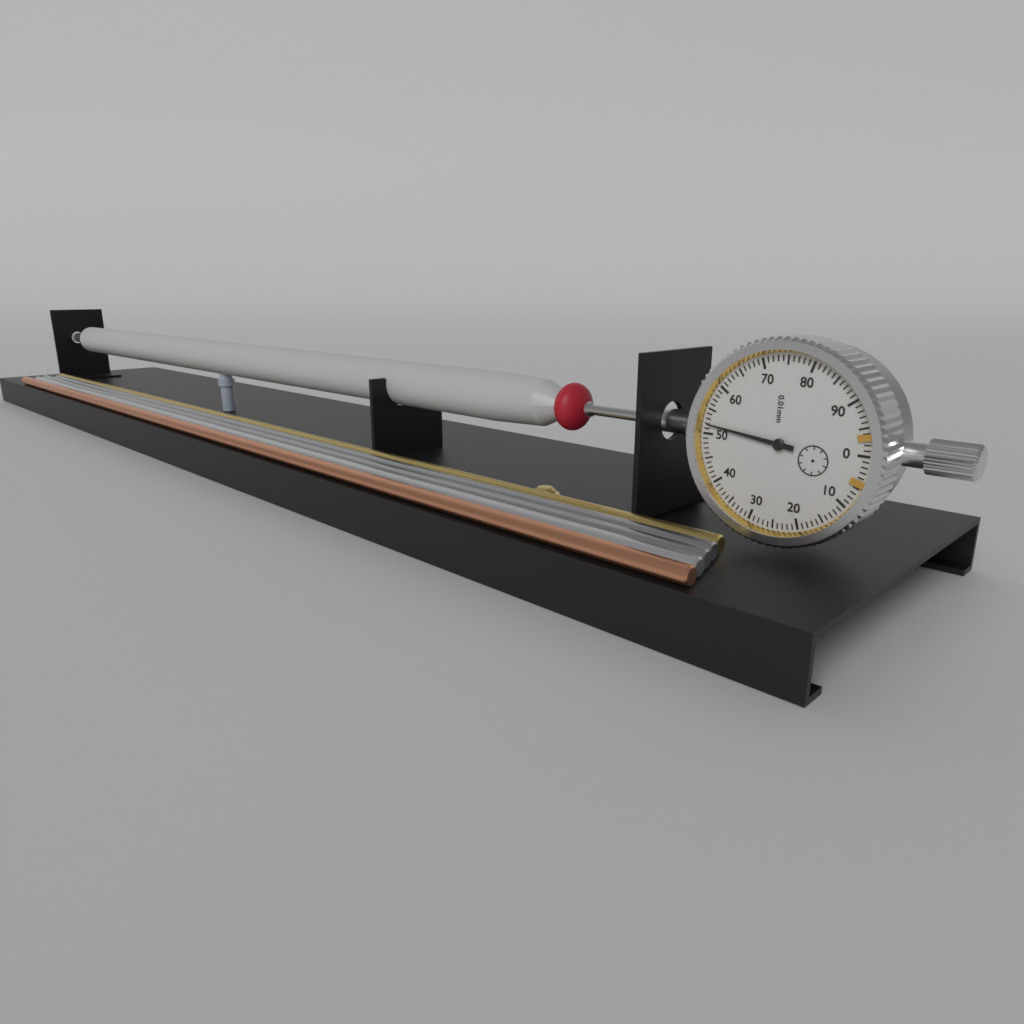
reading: 0.52 mm
